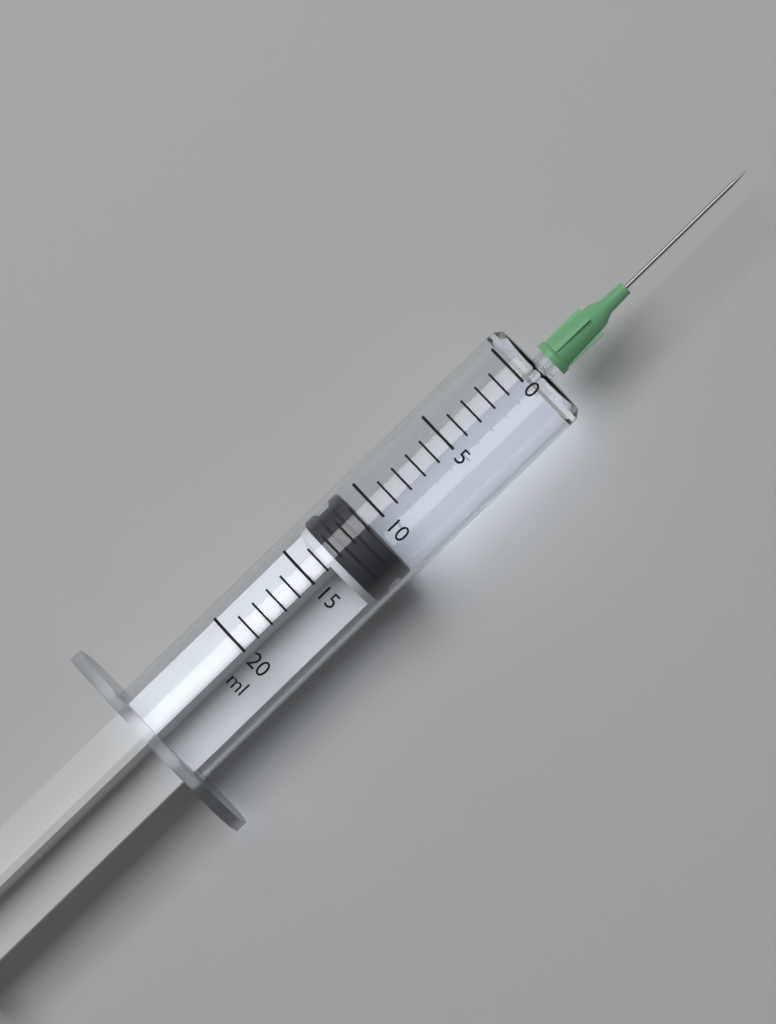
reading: 11 ml
